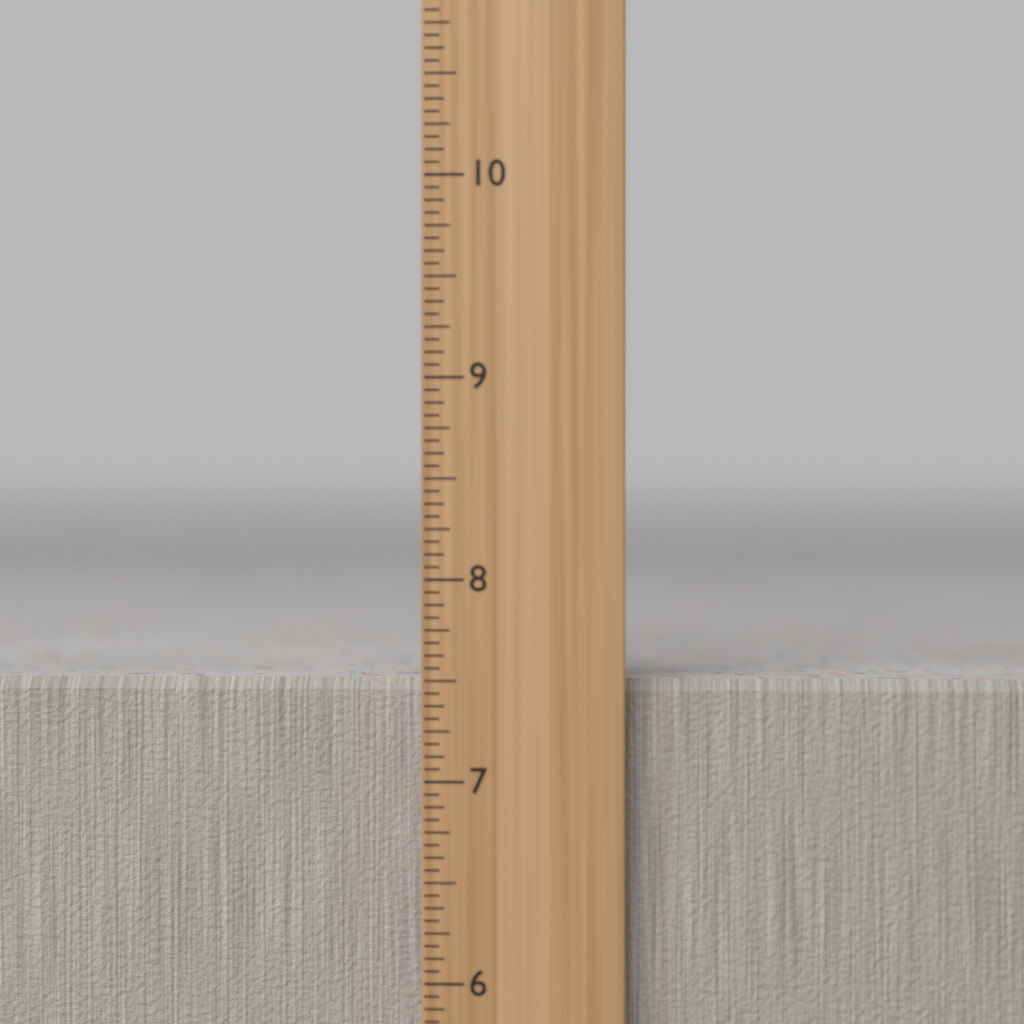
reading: 7.5000 in
